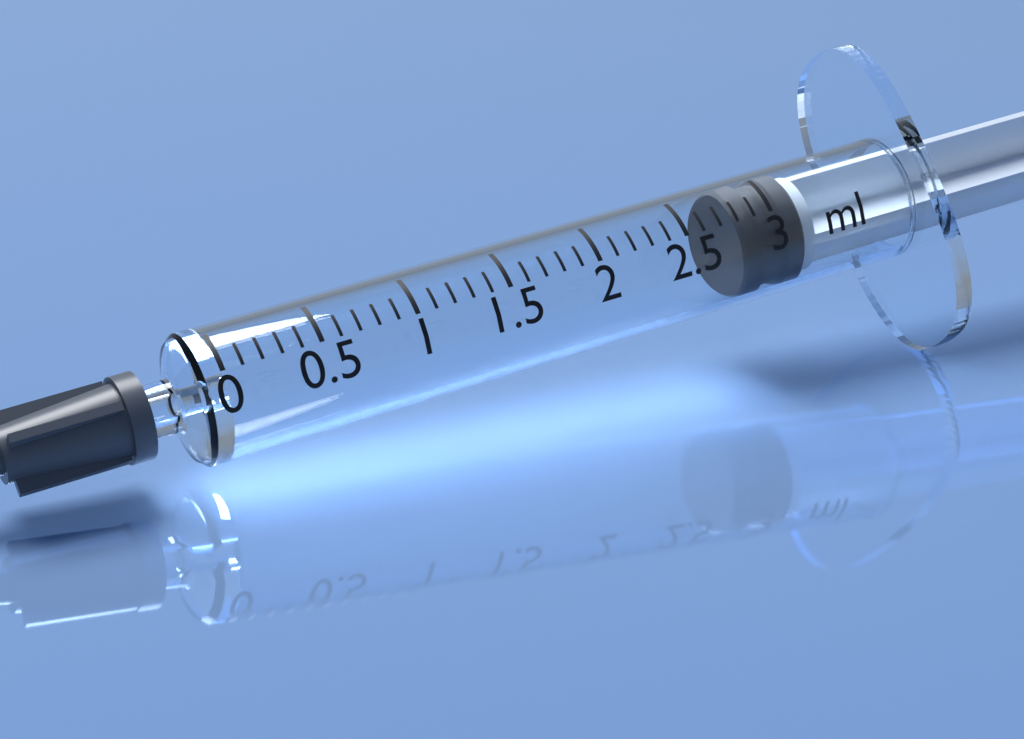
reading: 2.8 ml
